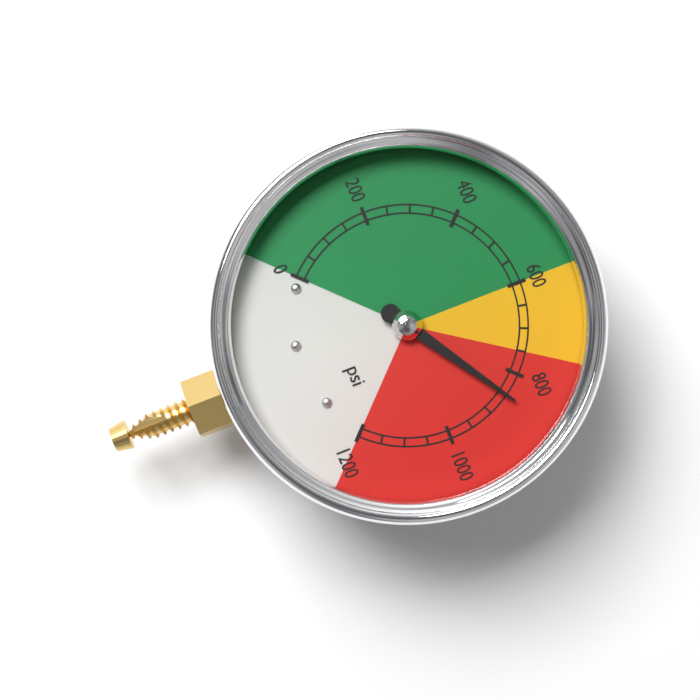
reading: 850 psi
